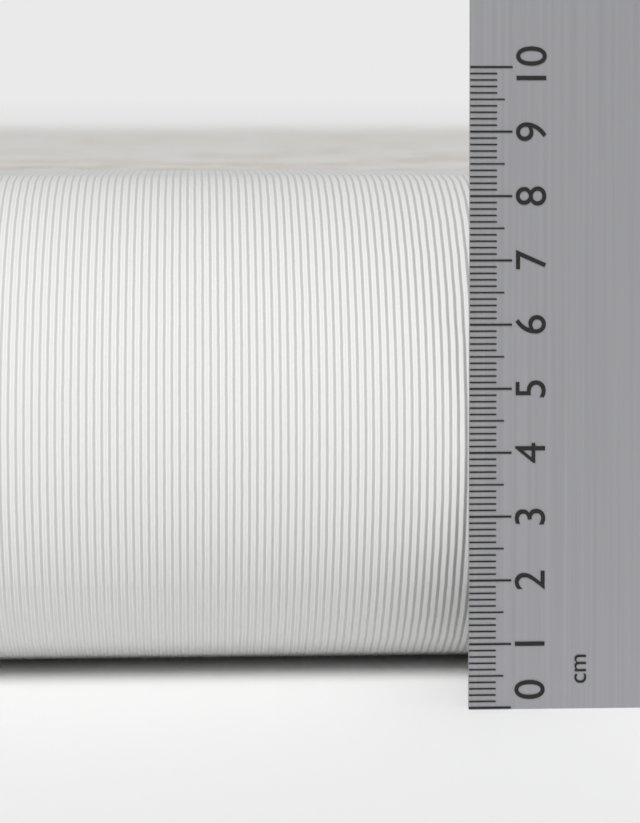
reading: 8.2 cm
